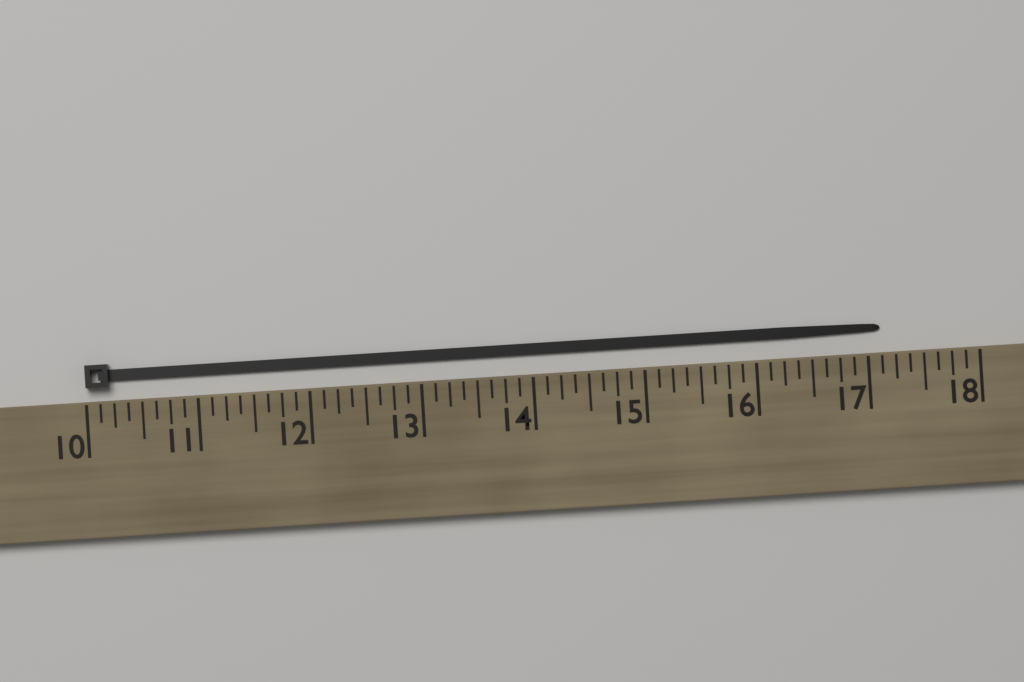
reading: 17.125 (no unit)
